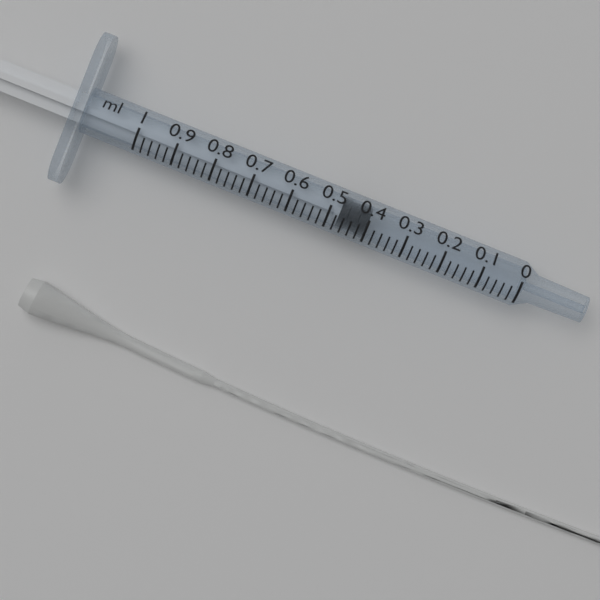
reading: 0.40 ml
